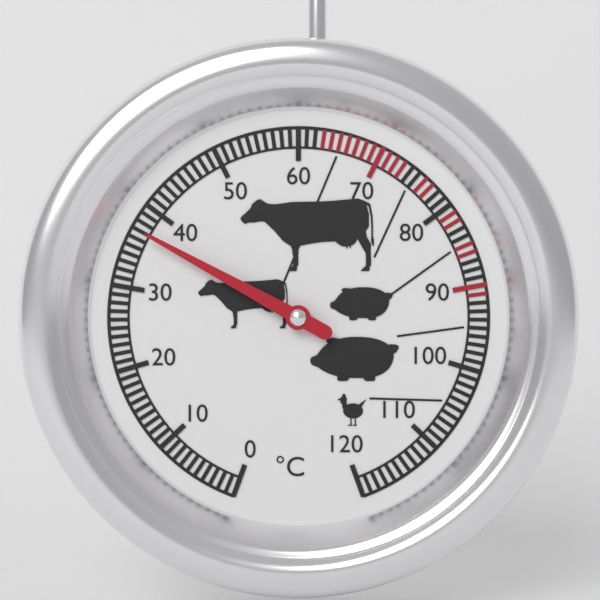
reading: 37 °C
